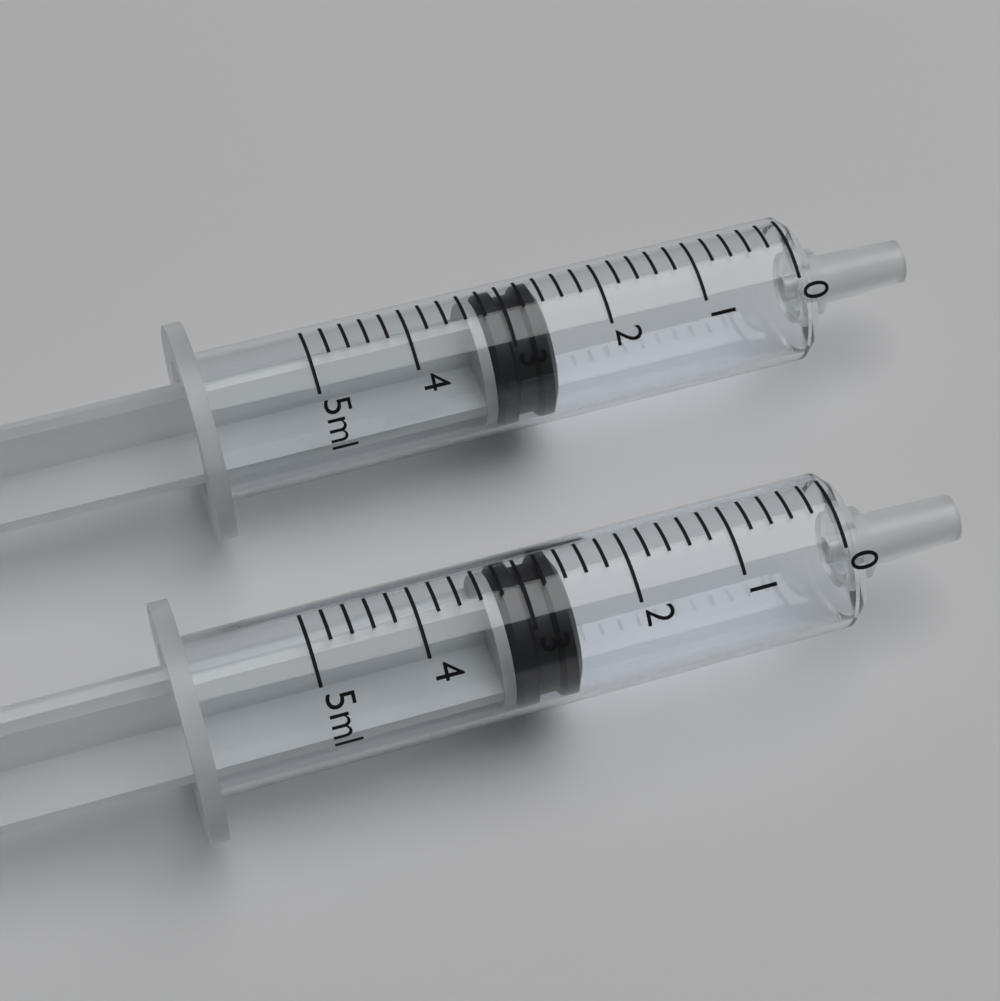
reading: 2.6 ml
